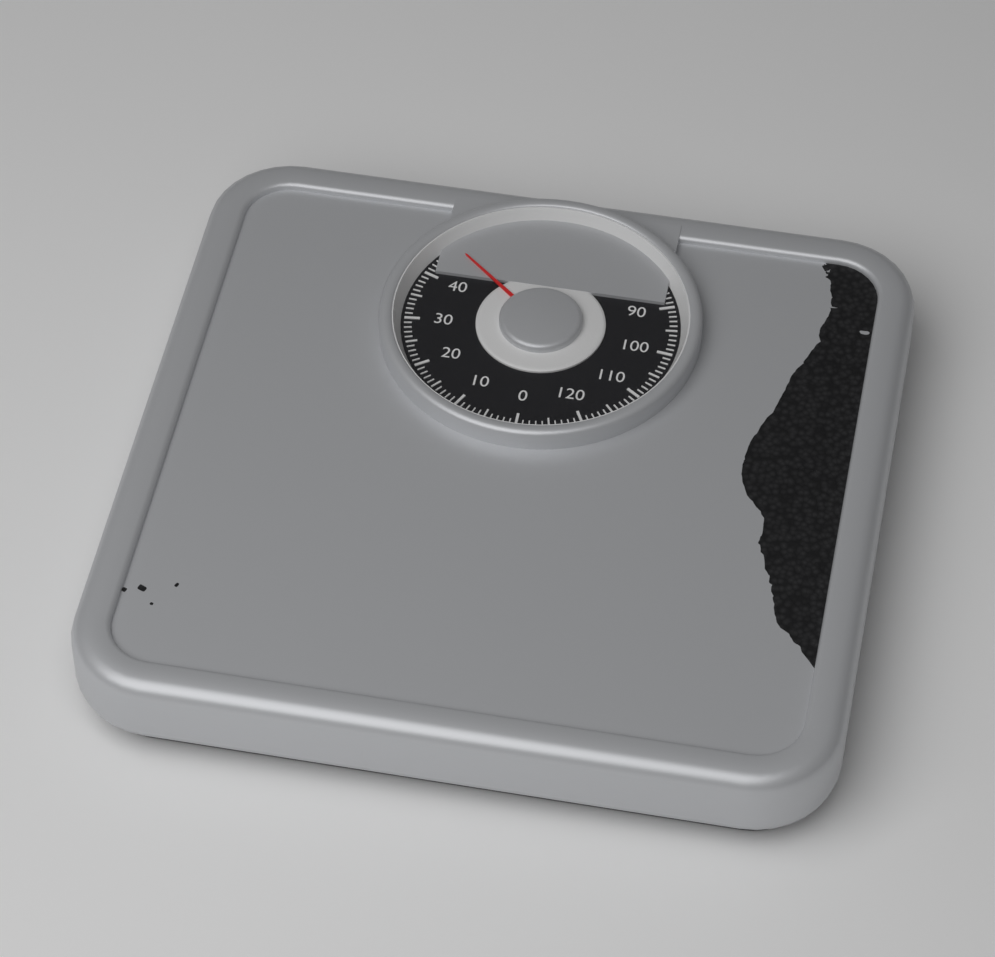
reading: 47 kg
